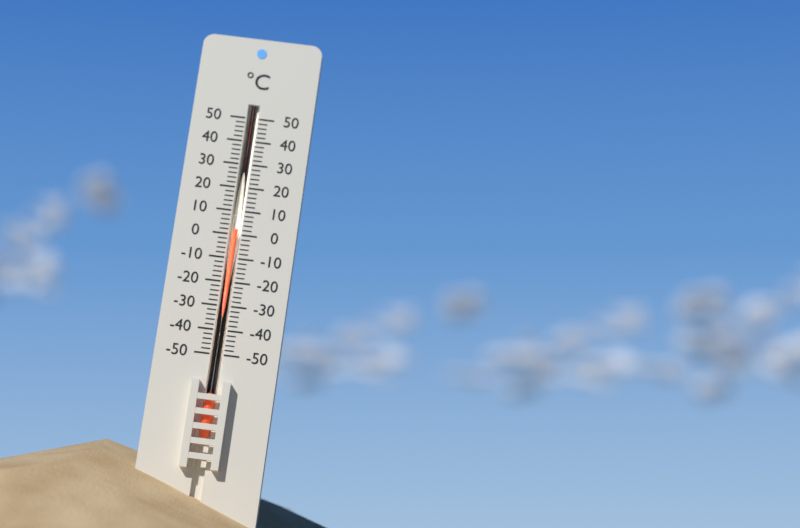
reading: 2 °C
